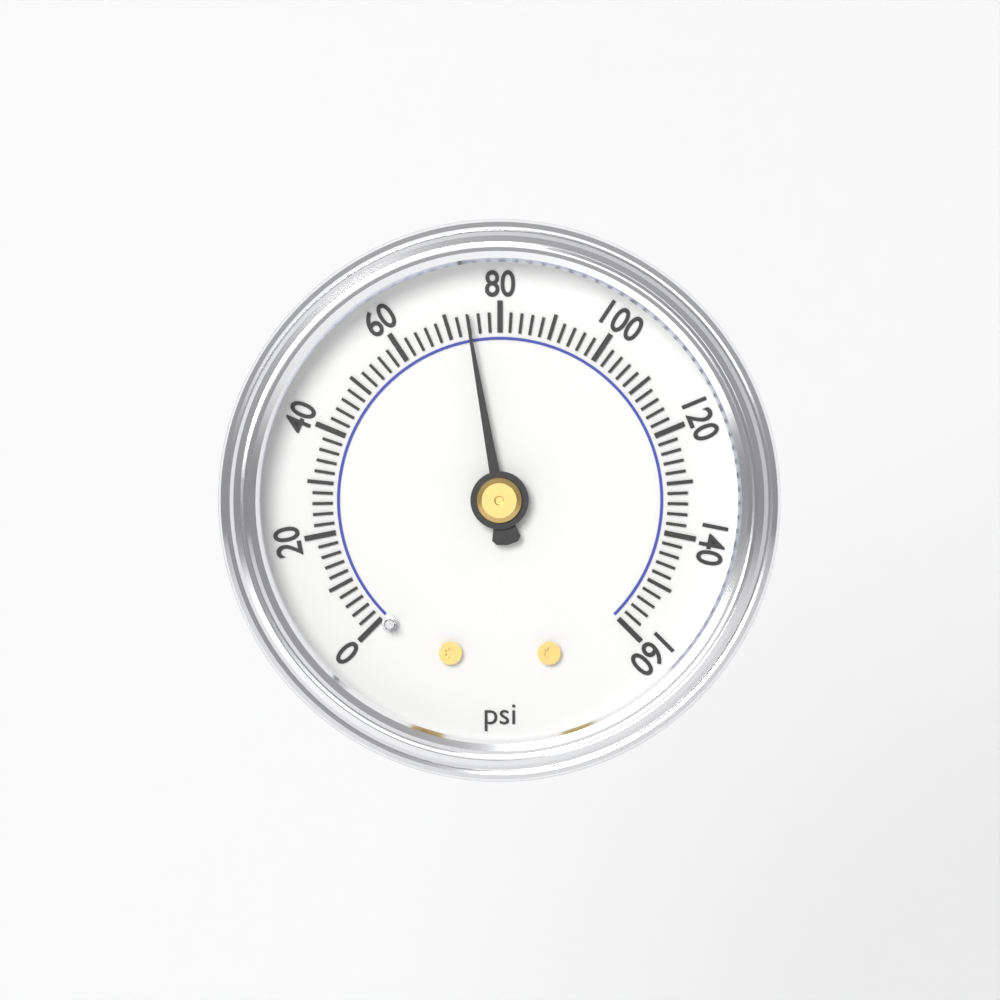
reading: 74 psi
